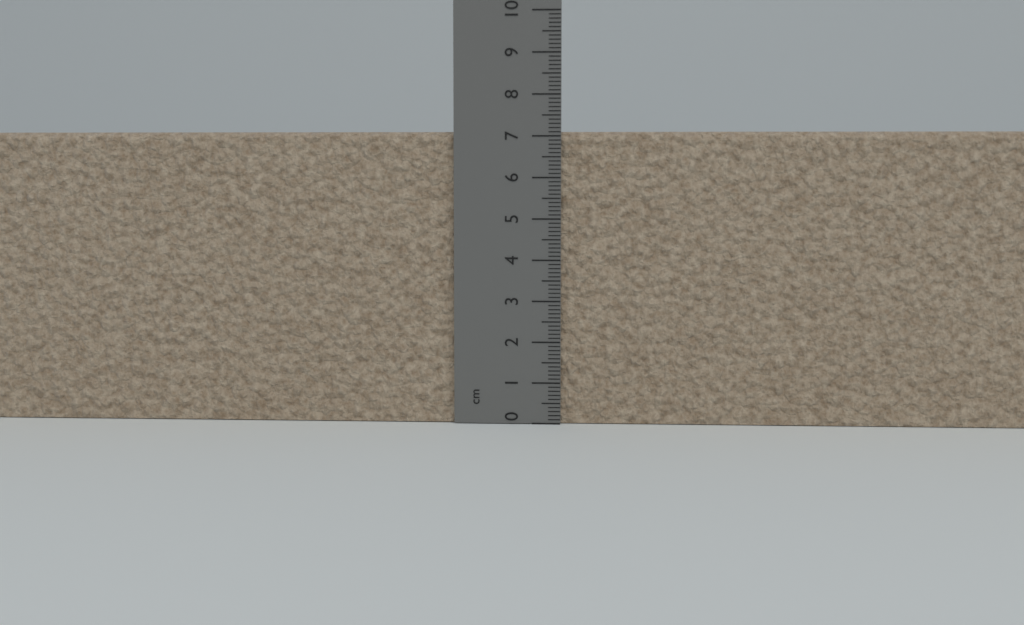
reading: 7.1 cm
